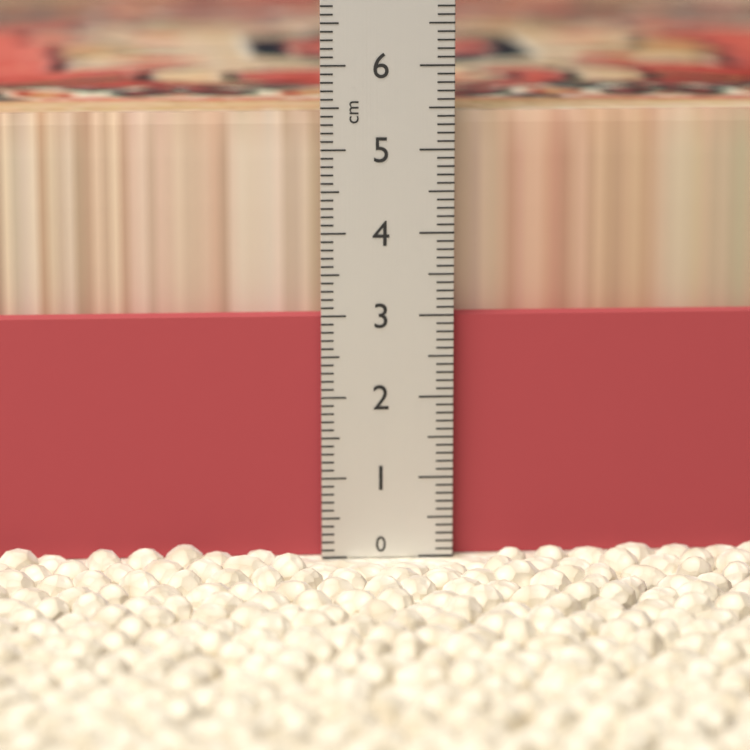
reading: 5.4 cm
